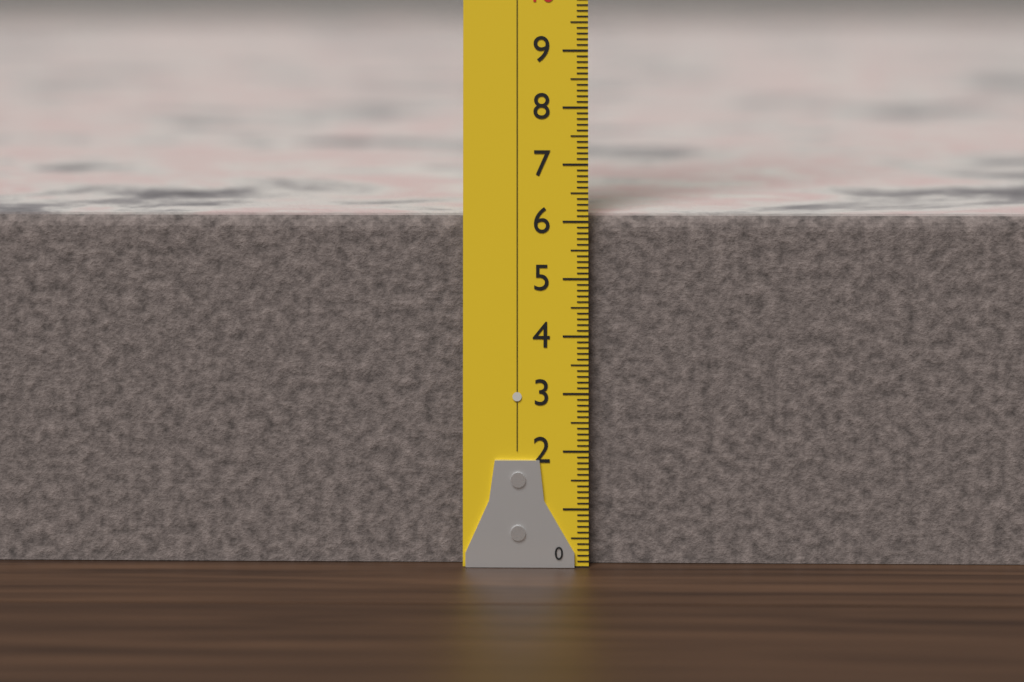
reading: 6.1 (no unit)
